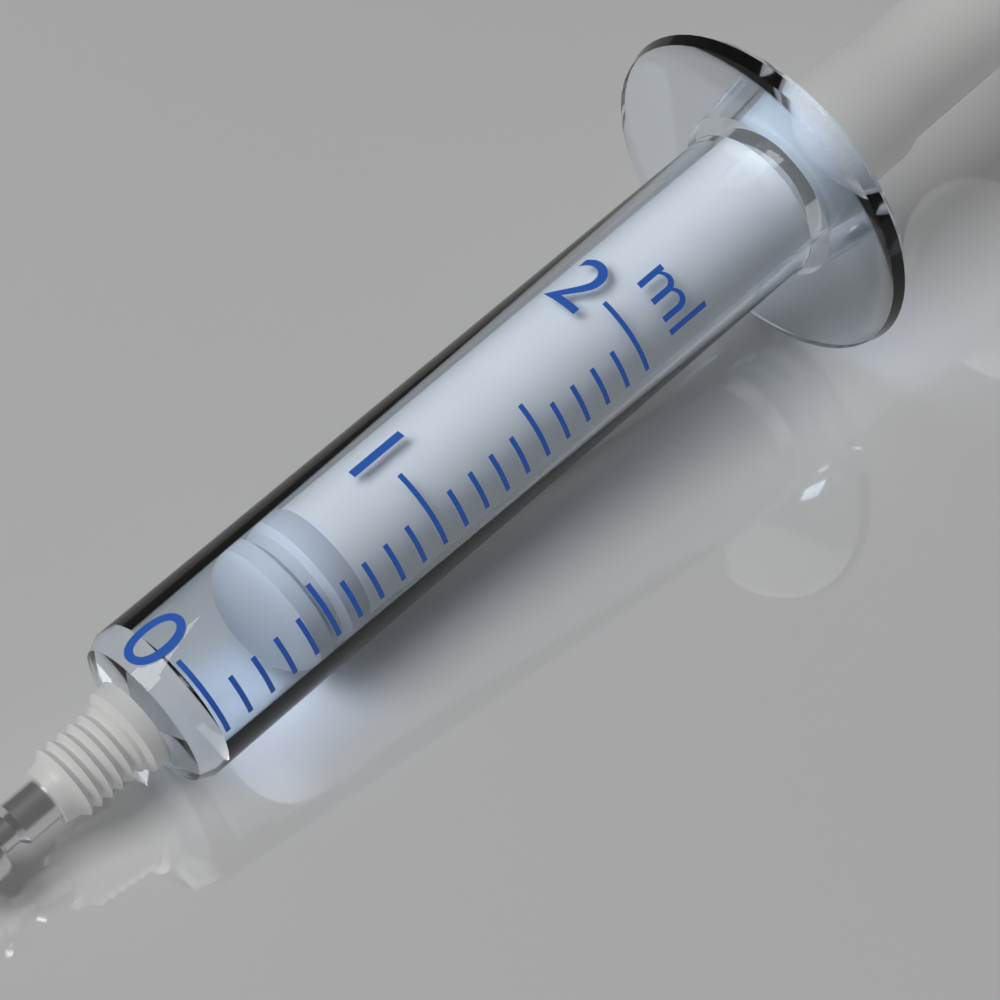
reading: 0.4 ml
